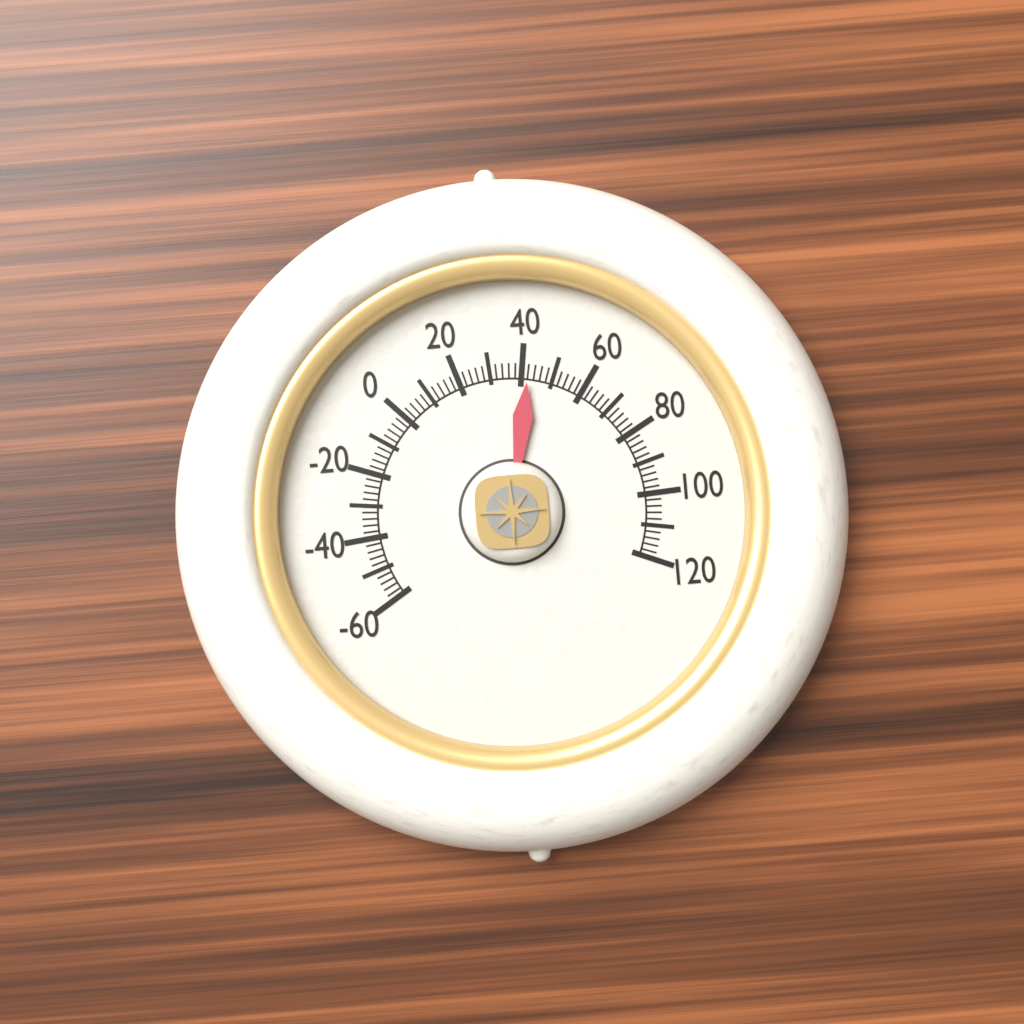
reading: 42 (no unit)
